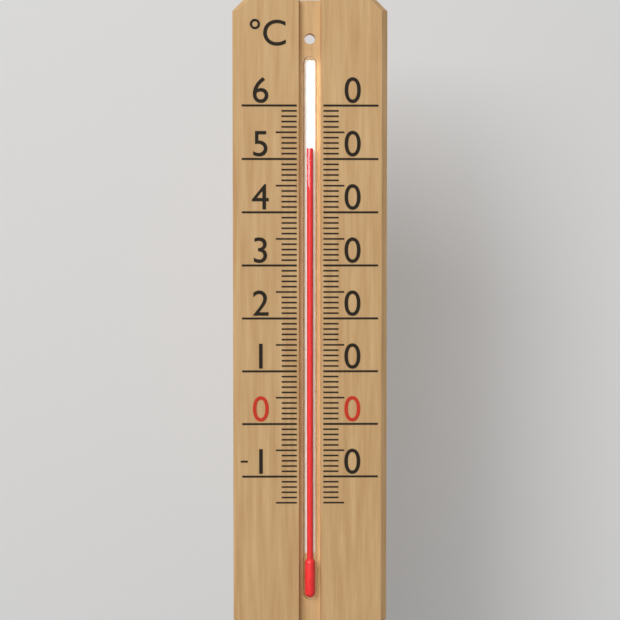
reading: 52 °C
